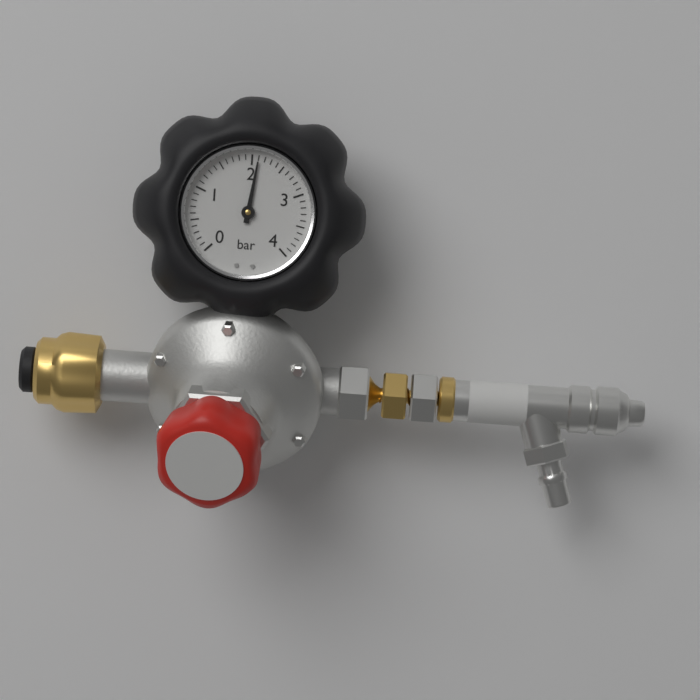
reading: 2.1 bar
